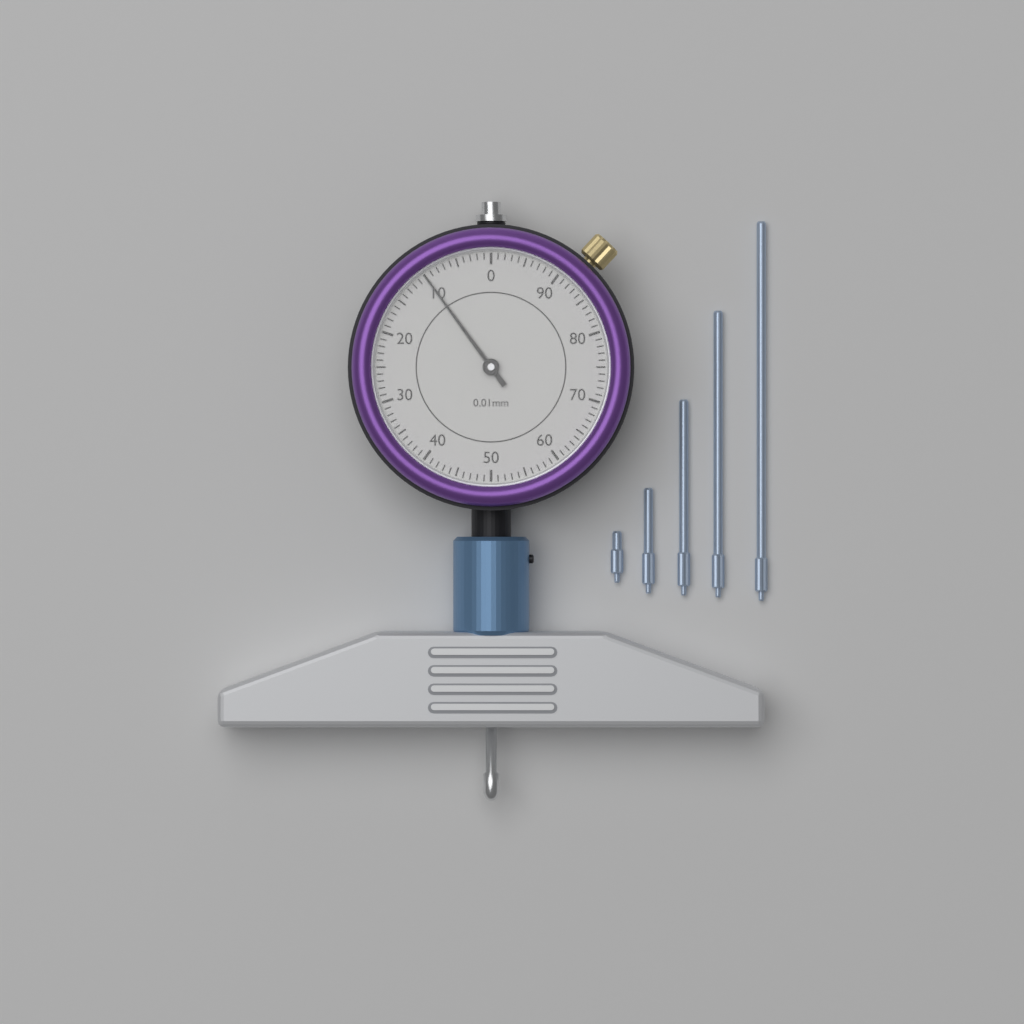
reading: 0.10 mm
